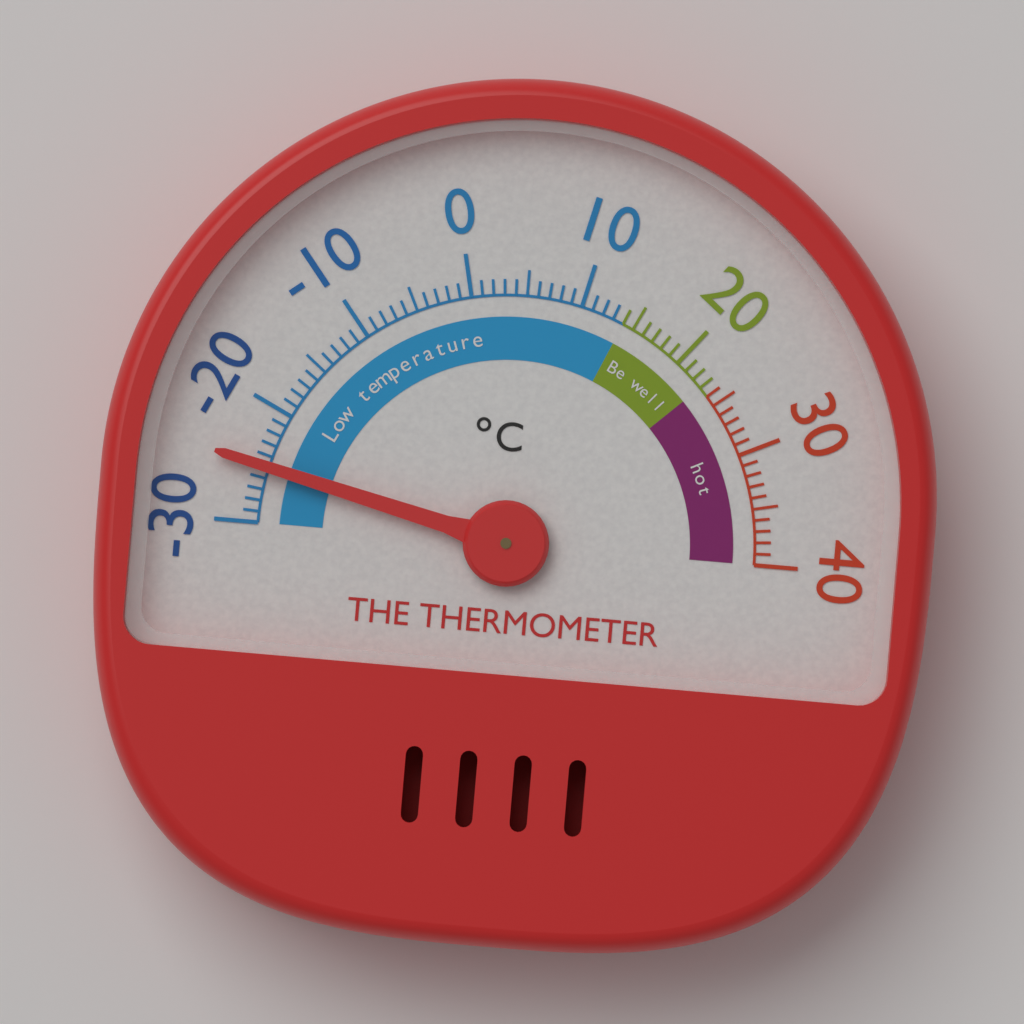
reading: -25 °C
